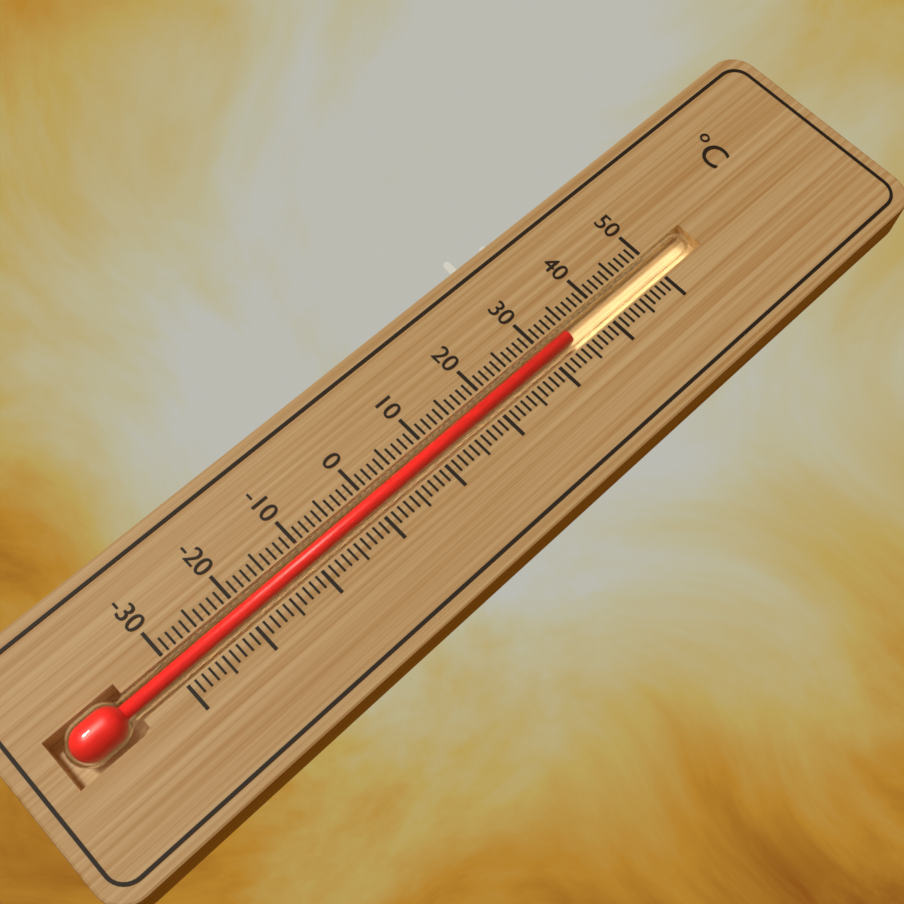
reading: 34 °C
